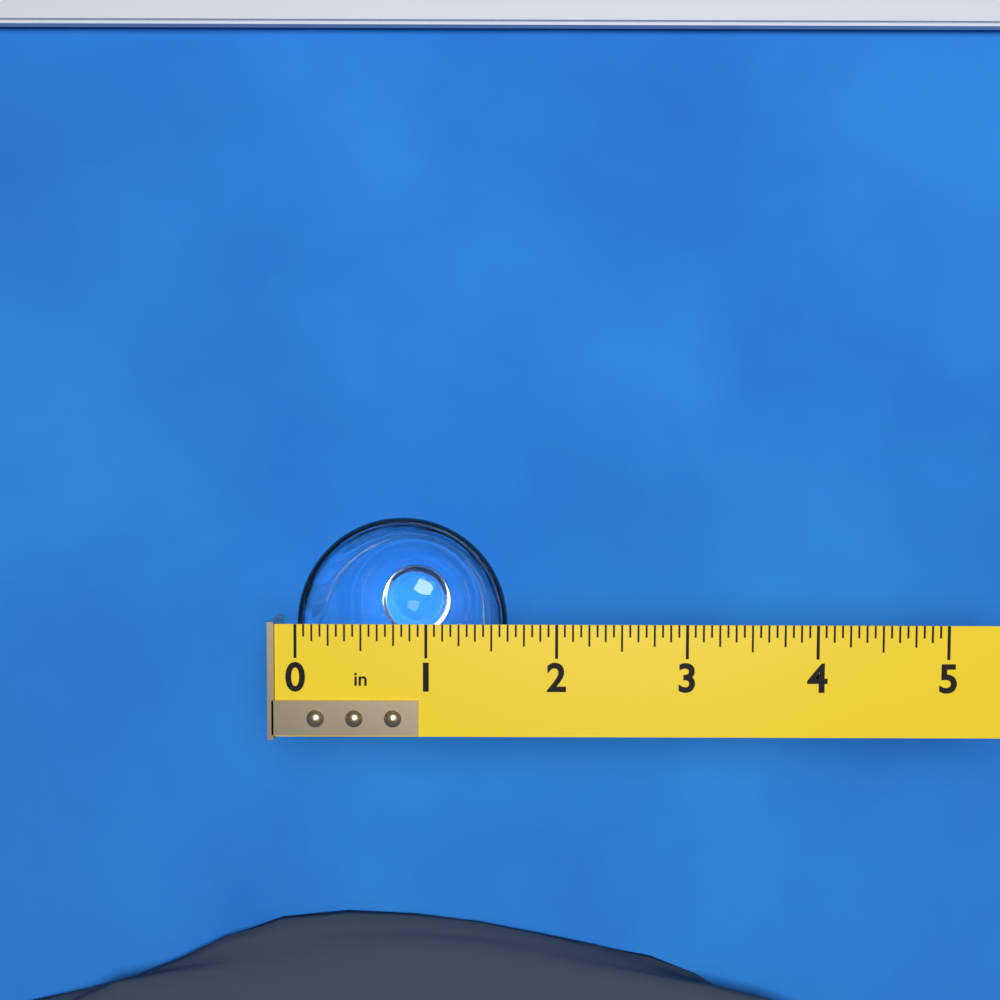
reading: 1.6250 in
